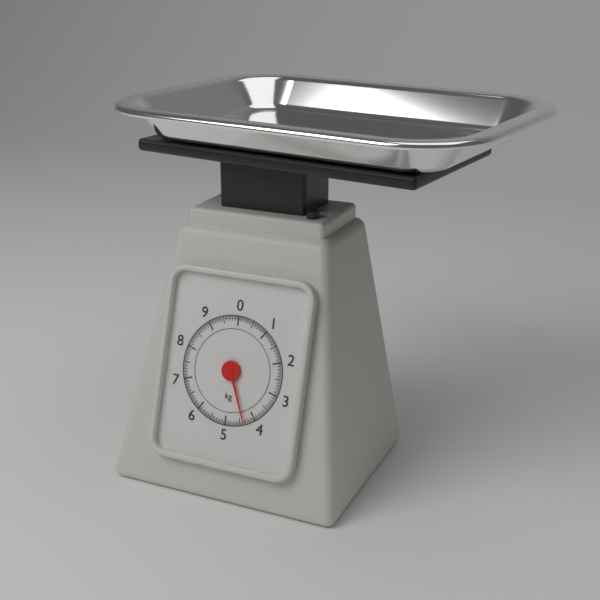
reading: 4.35 kg
